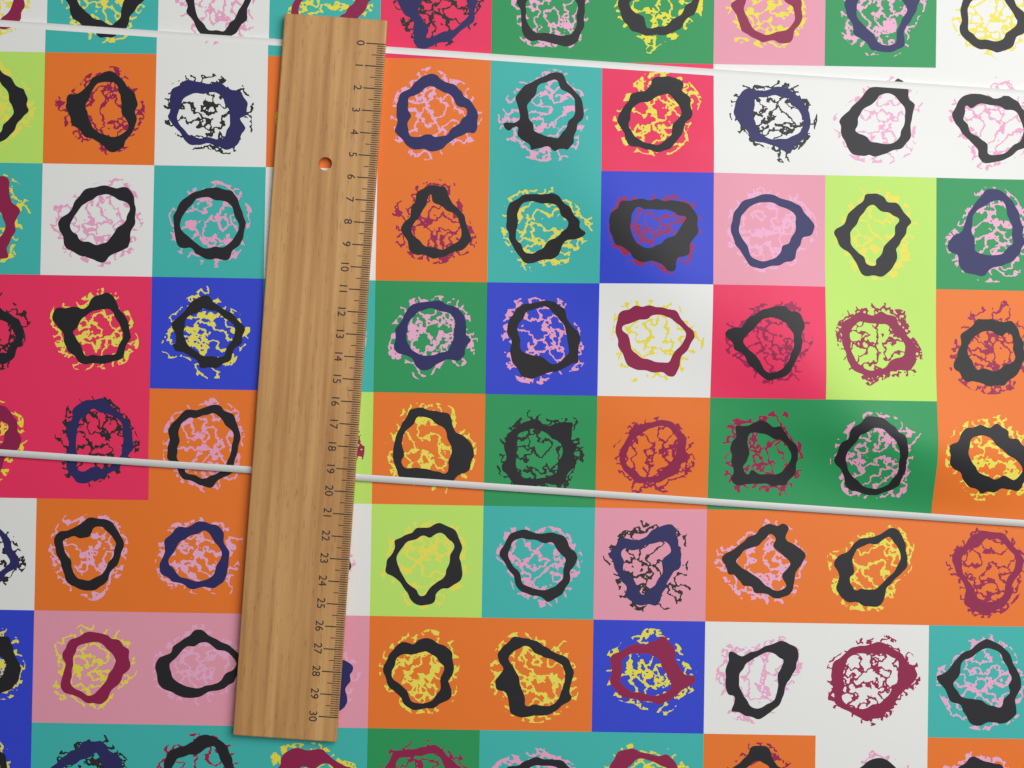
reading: 19.5 (no unit)
